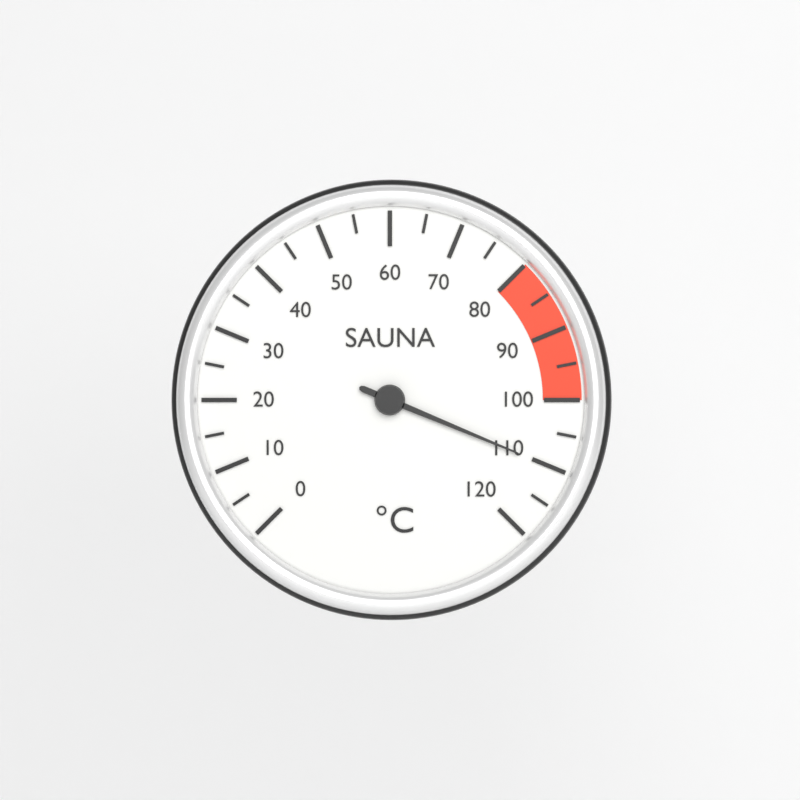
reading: 110 °C
